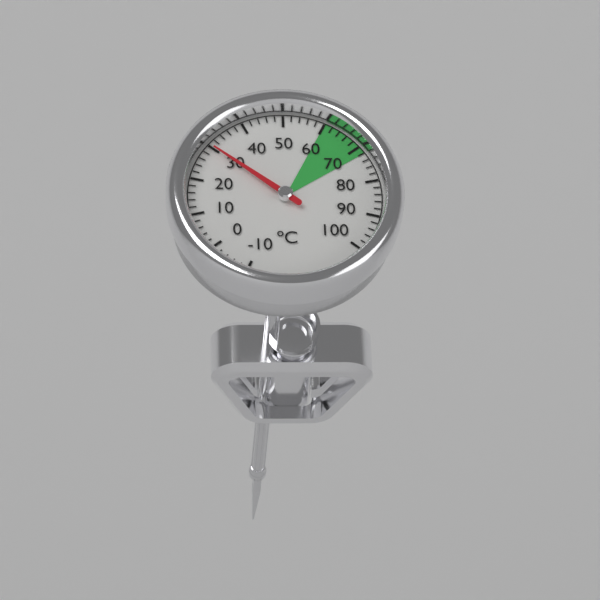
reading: 30 °C
